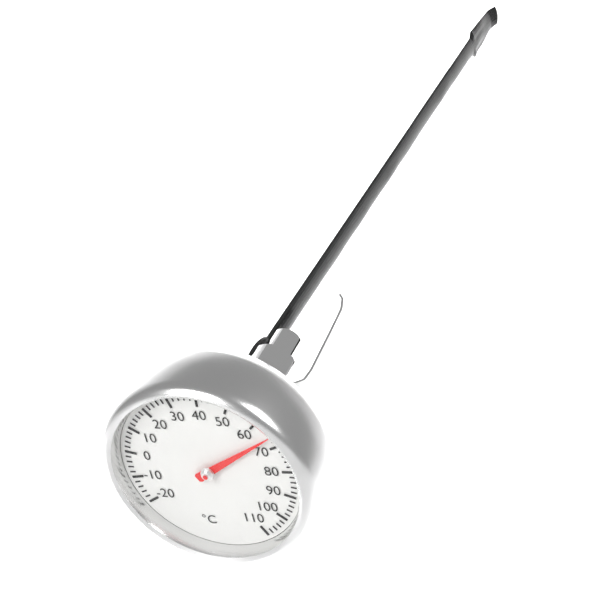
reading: 66 °C
